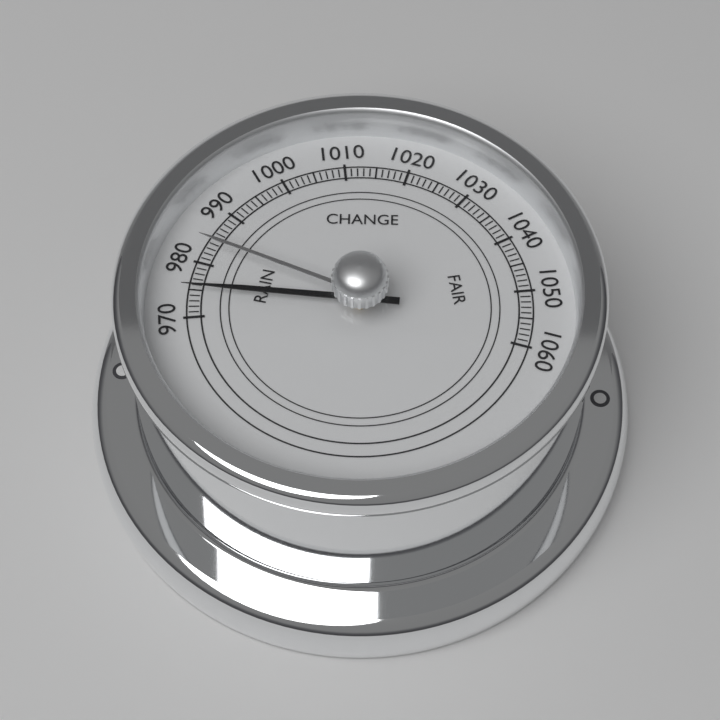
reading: 975 (no unit)
